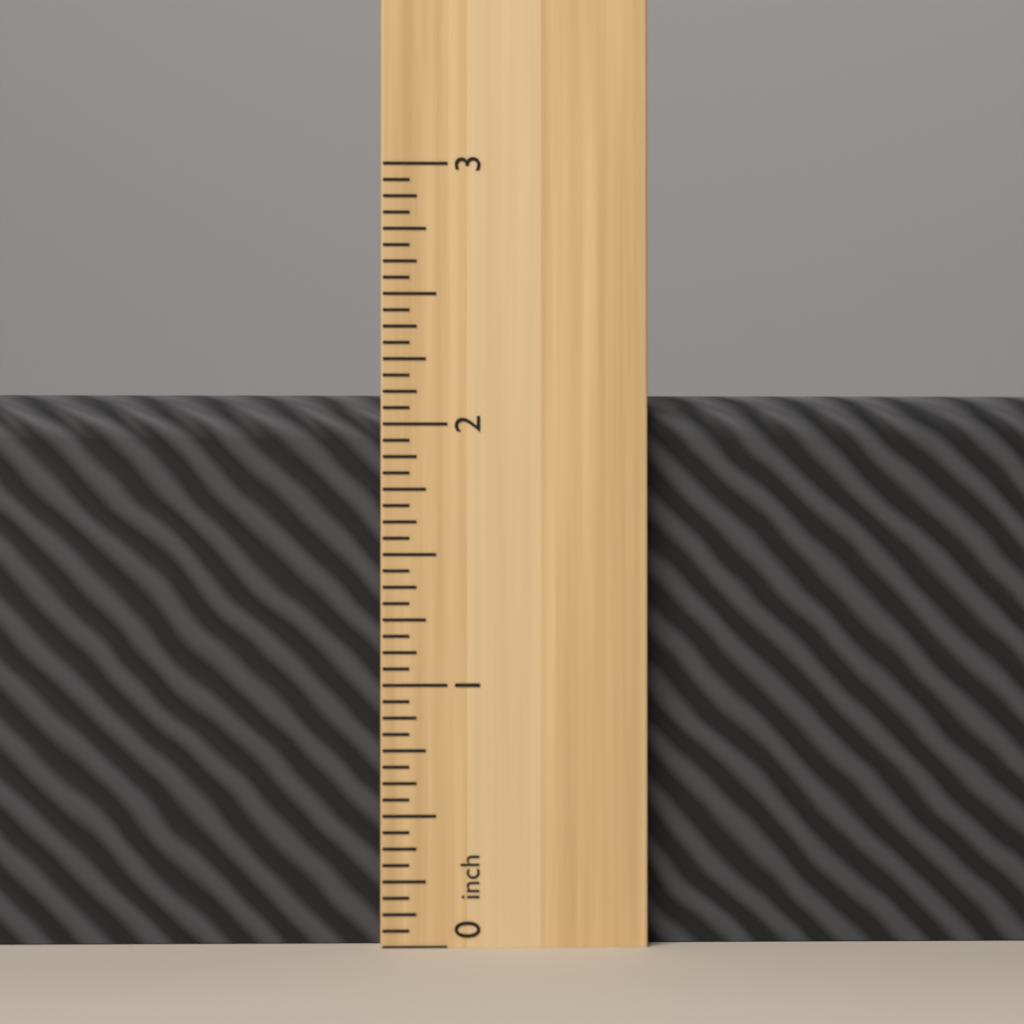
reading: 2.1250 inch
